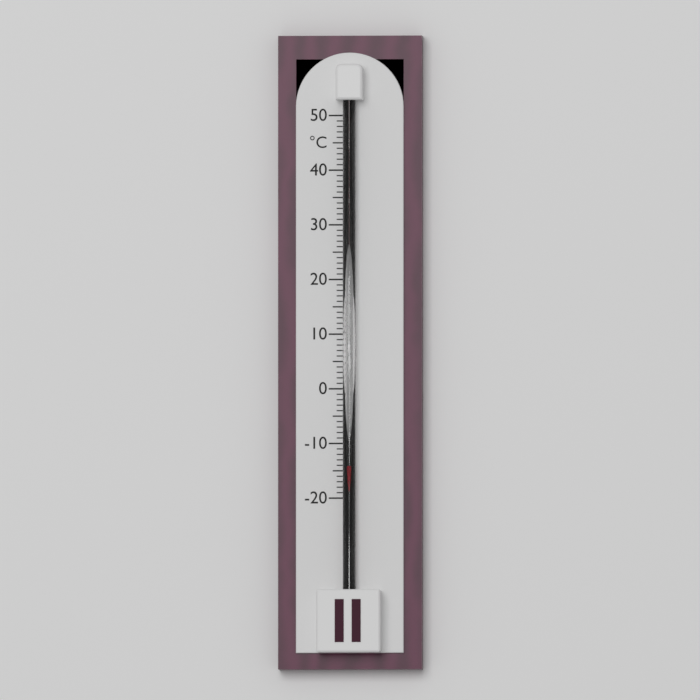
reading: -14 °C
